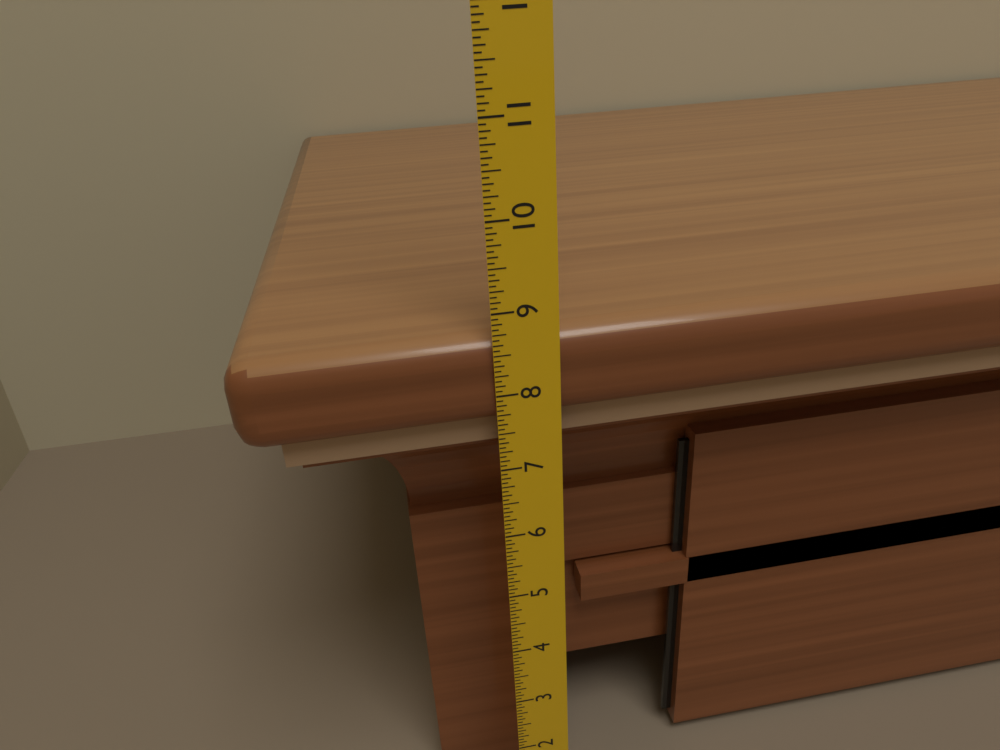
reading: 8.6875 in
